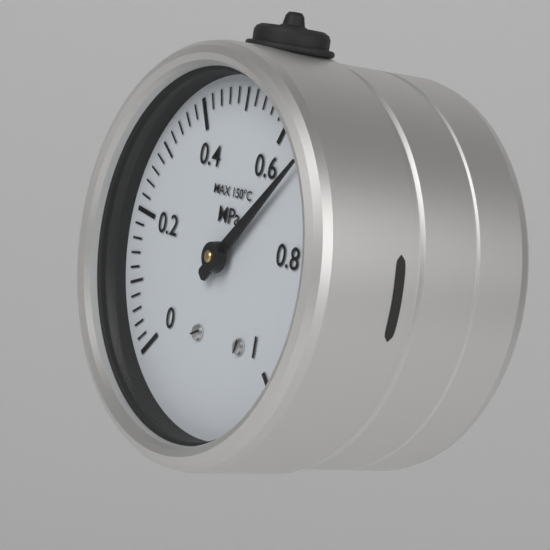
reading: 0.66 MPa
